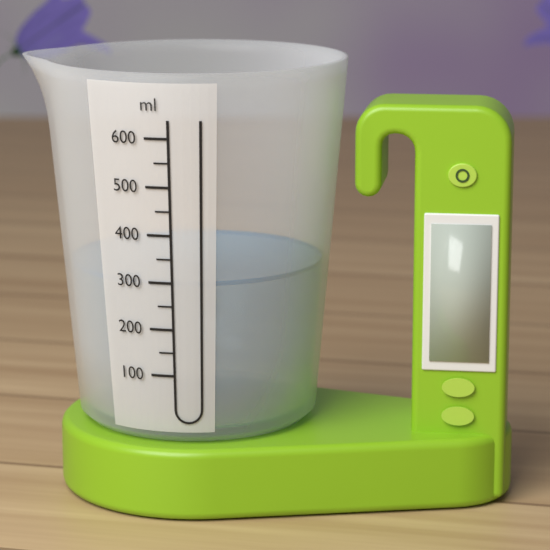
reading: 300 ml
